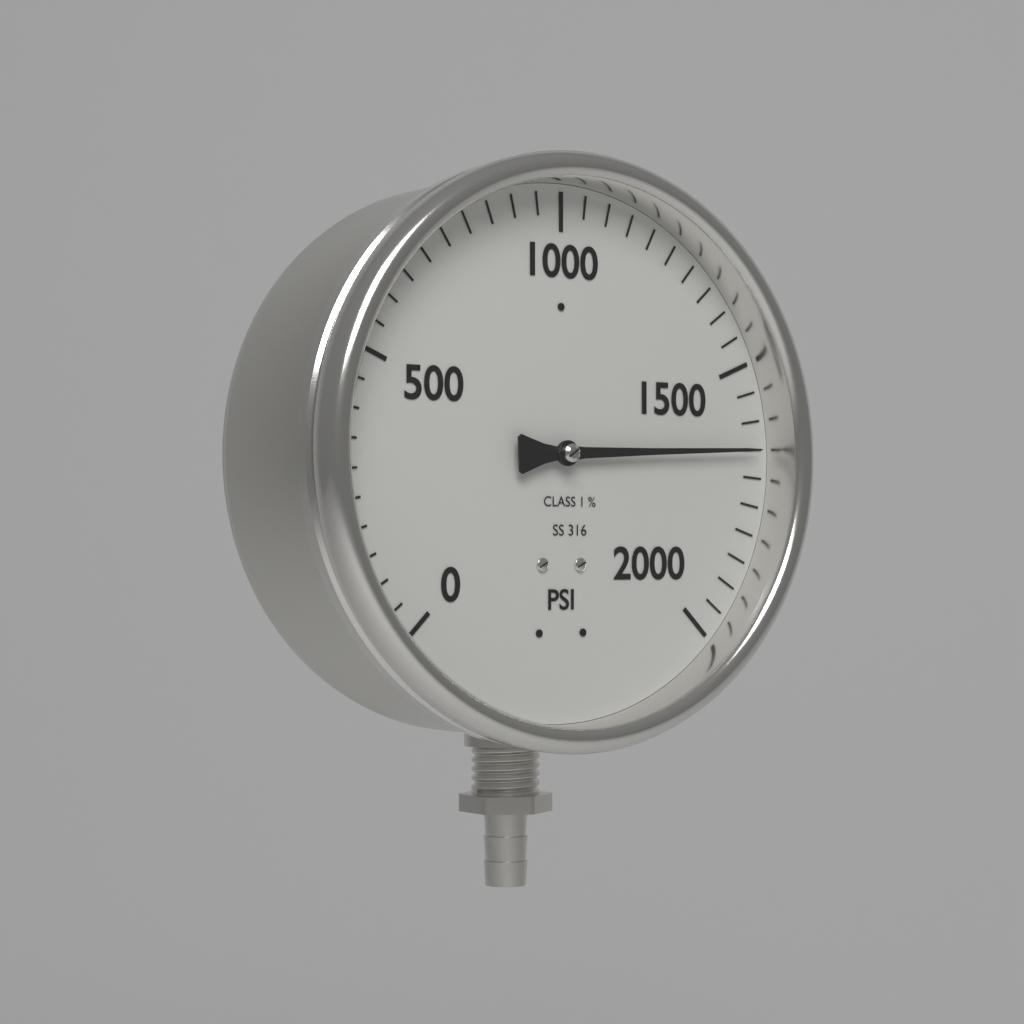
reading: 1650 psi
